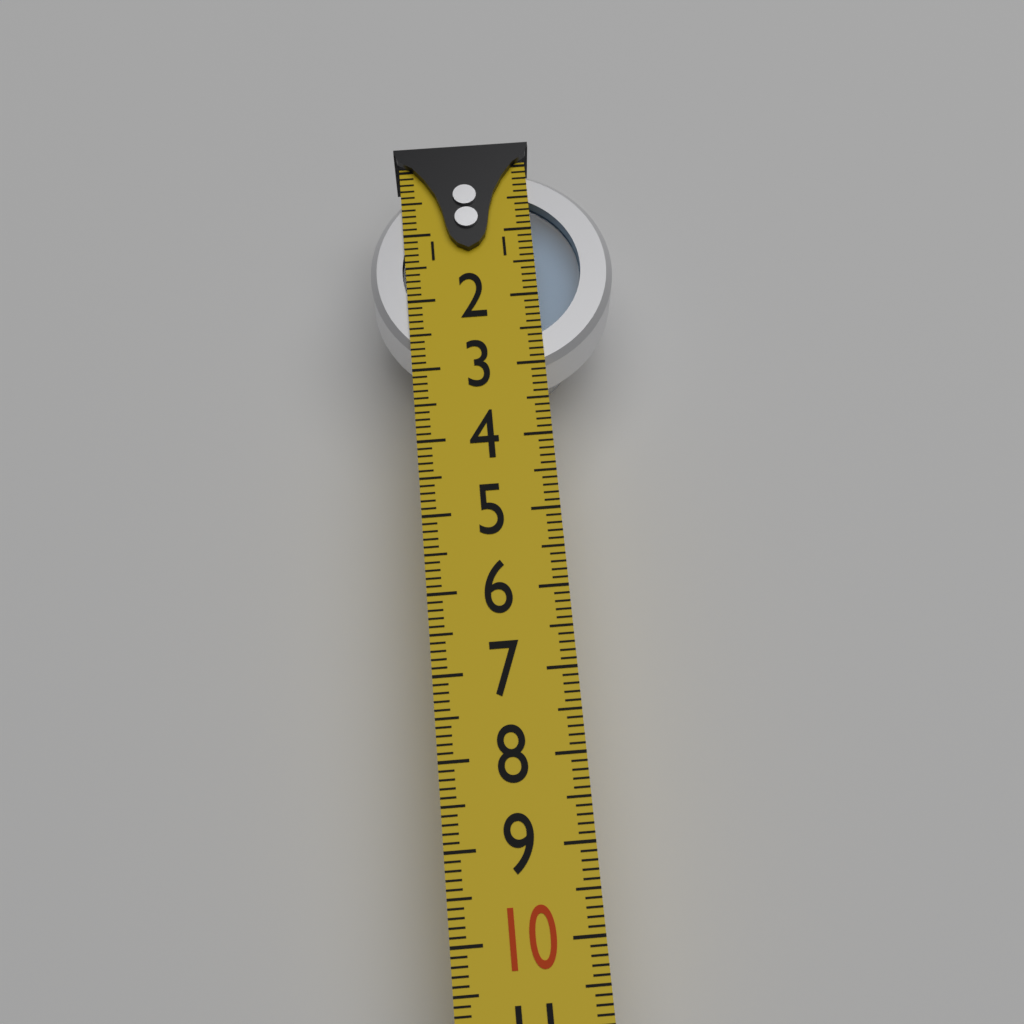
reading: 3.1 (no unit)
